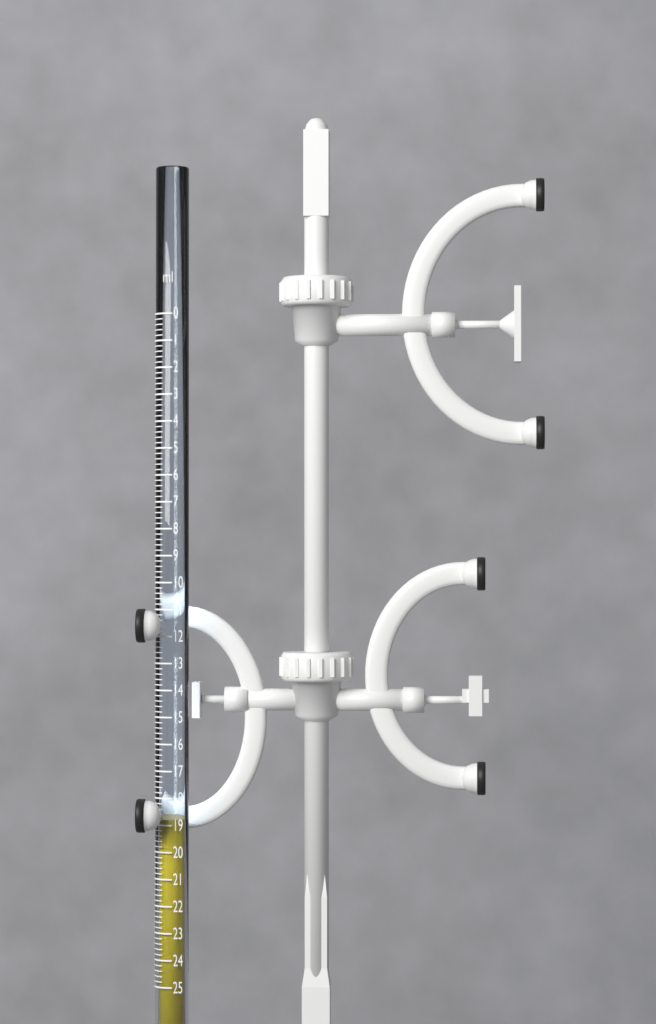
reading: 18.8 ml
